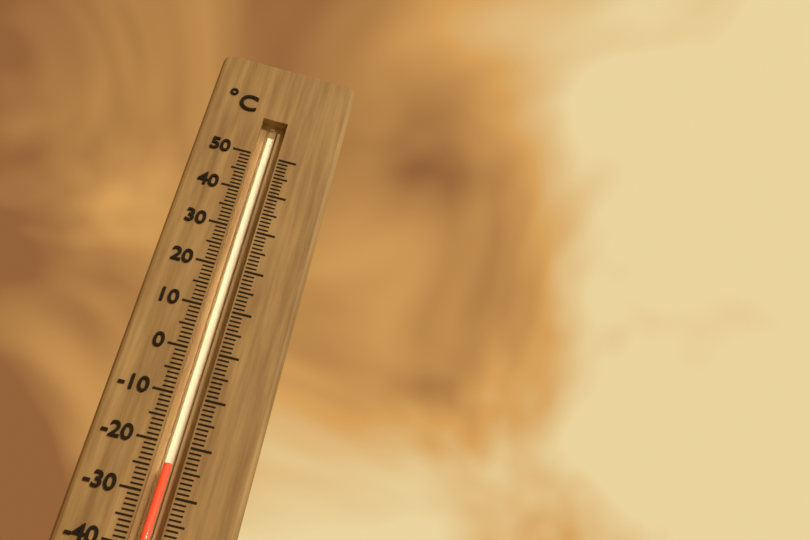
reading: -24 °C
